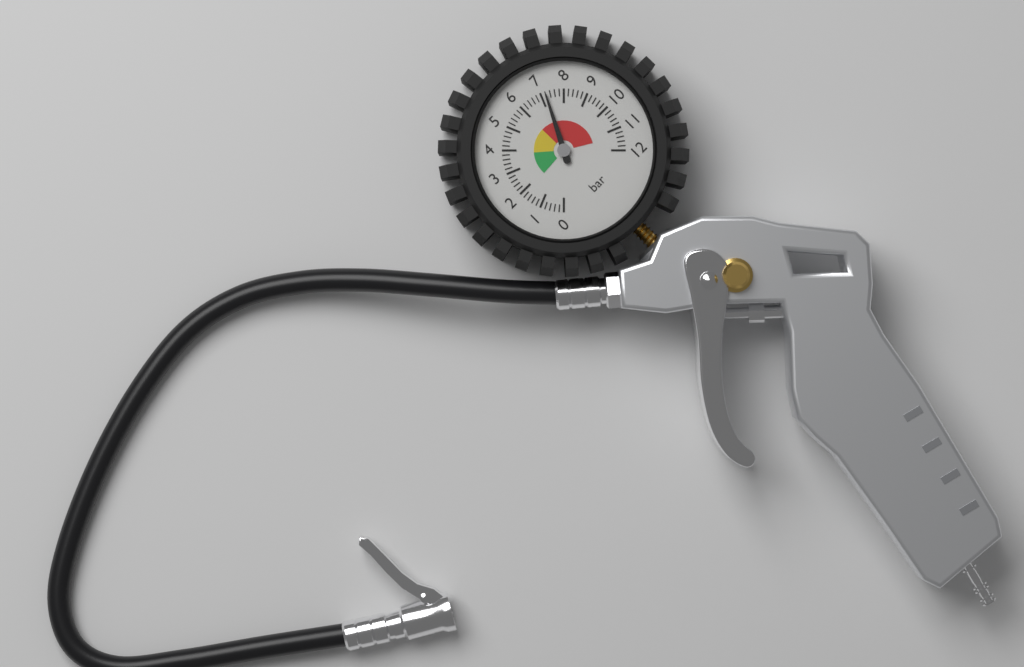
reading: 7.2 bar
